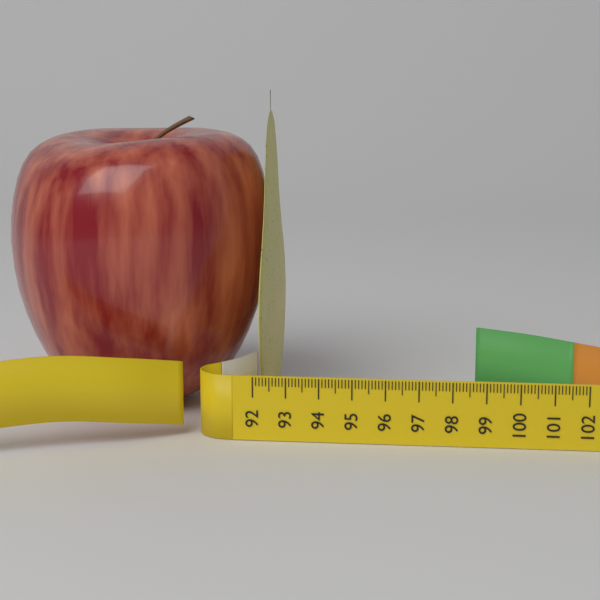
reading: 92.2 (no unit)
